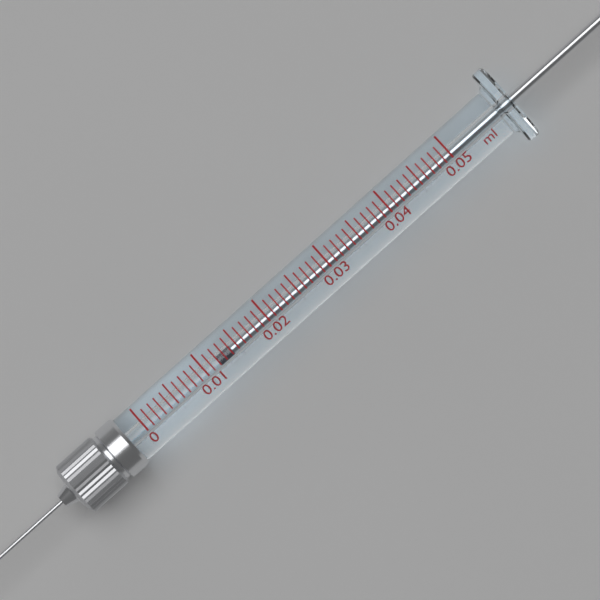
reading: 0.012 ml
